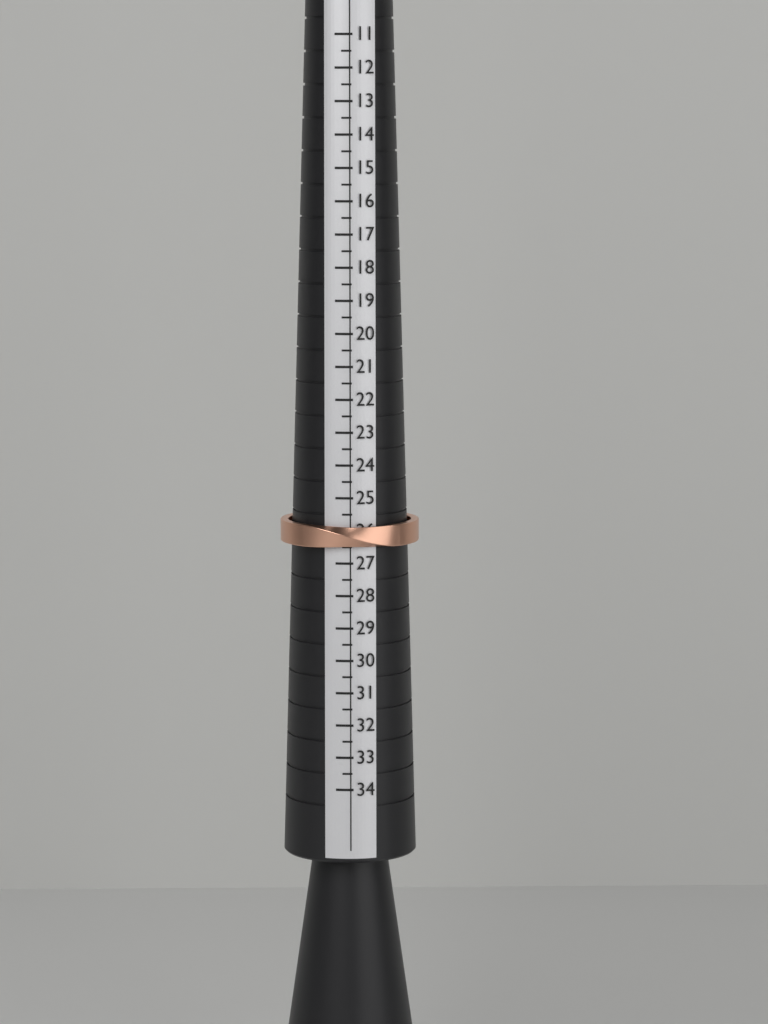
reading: 26.5 (no unit)
